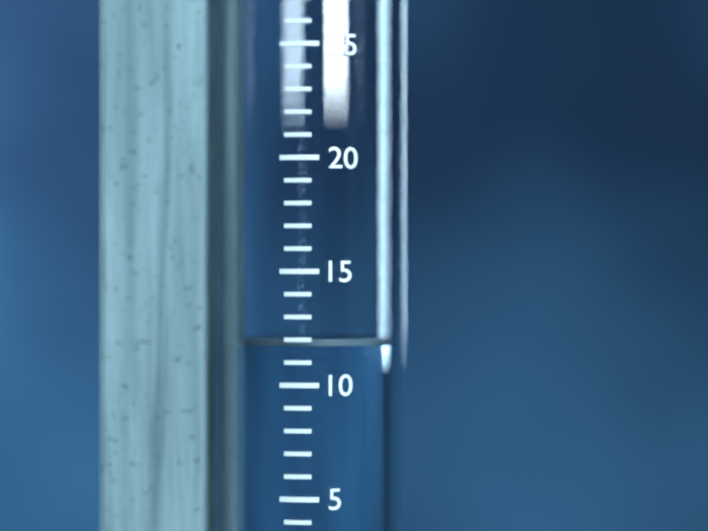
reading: 12 mm
